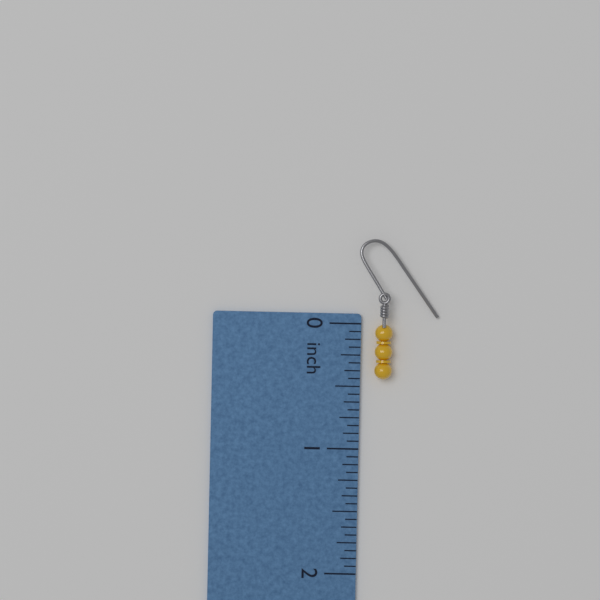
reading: 0.4375 inch
